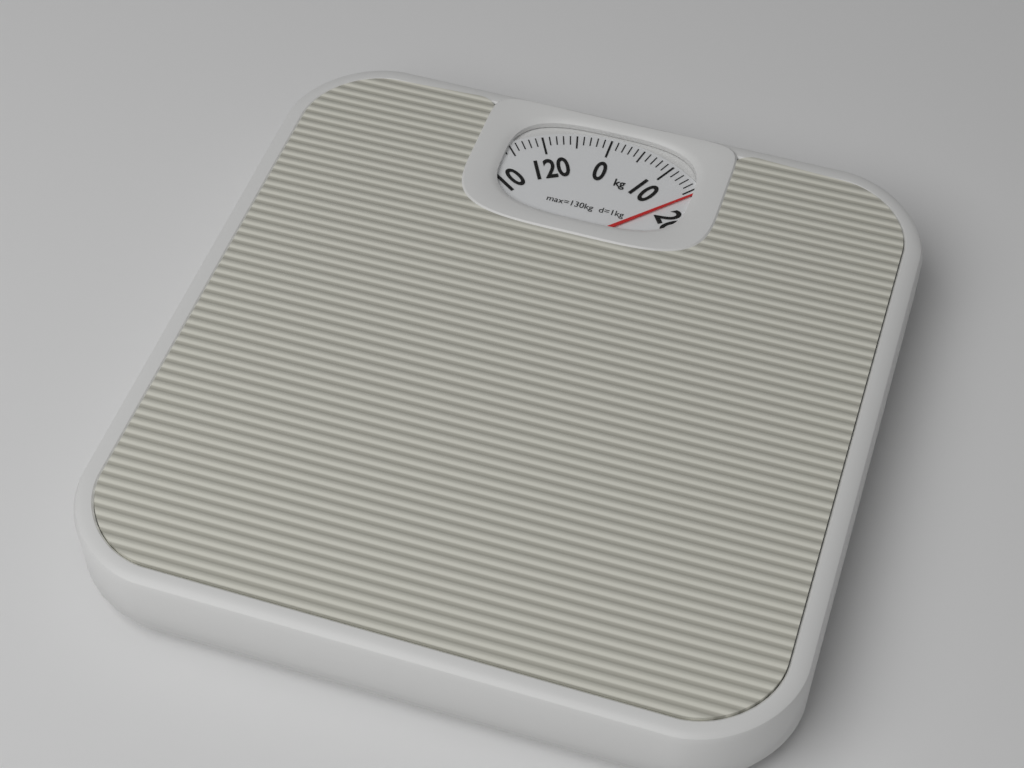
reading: 16 kg
